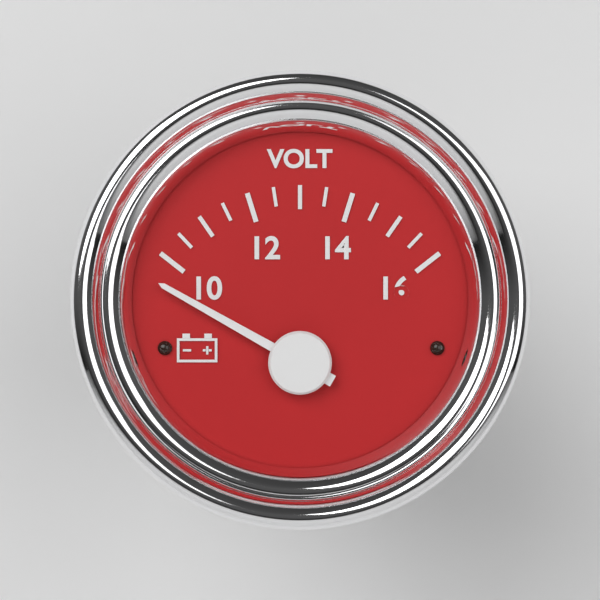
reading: 9.5 V
